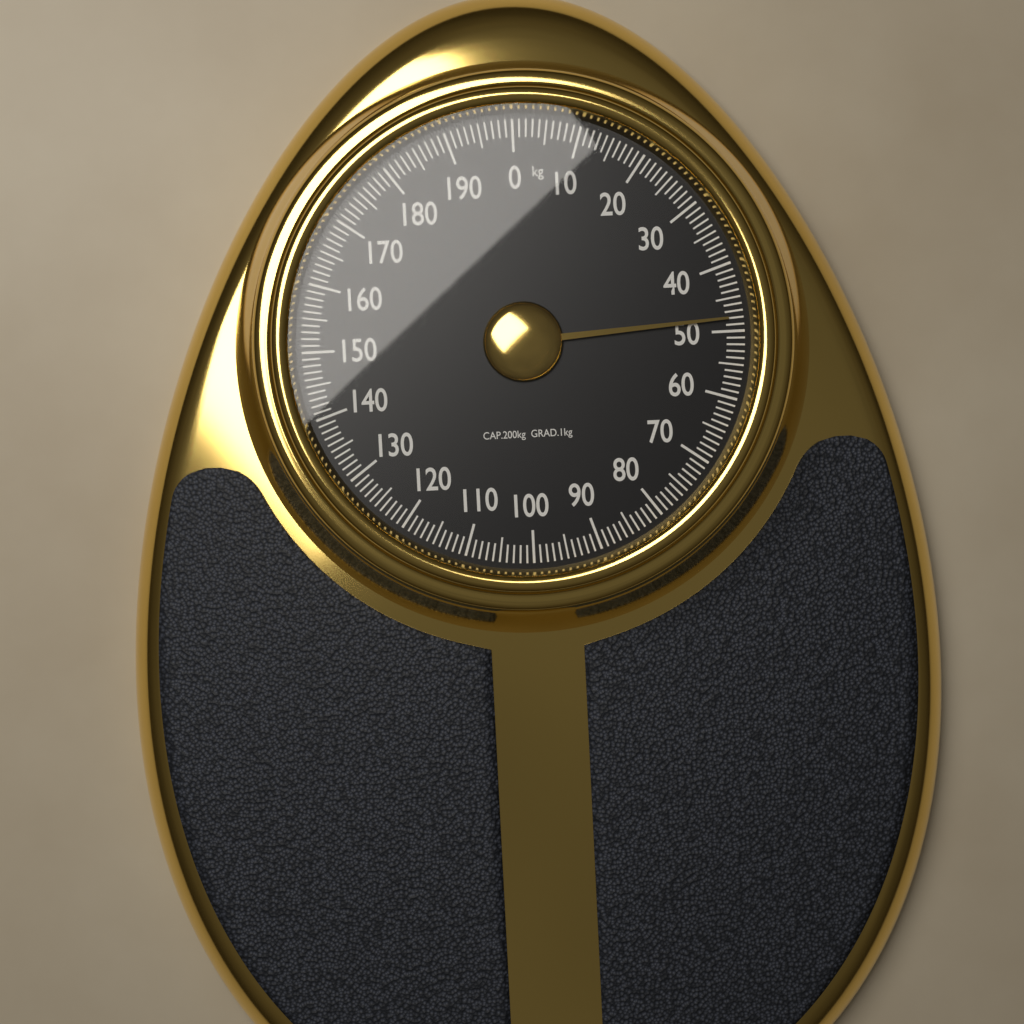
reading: 48 kg
